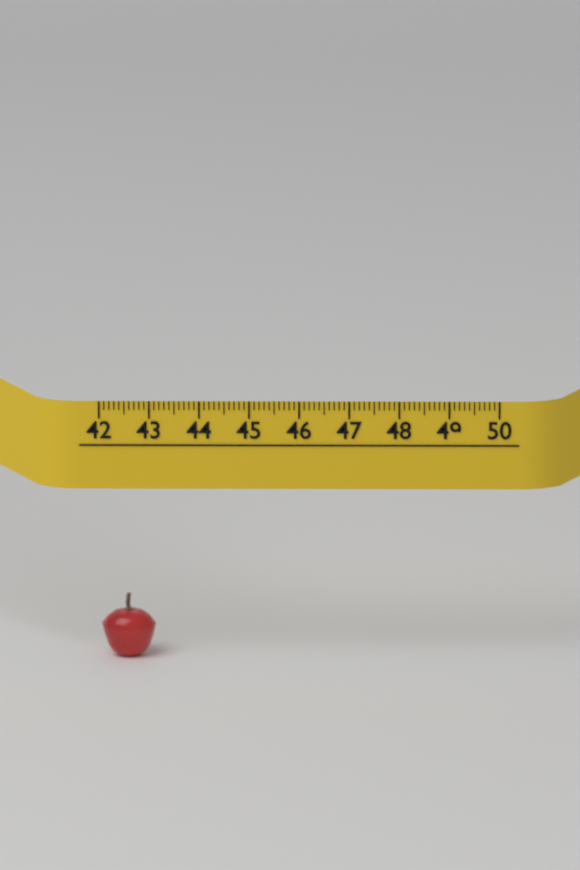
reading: 43.1 (no unit)
